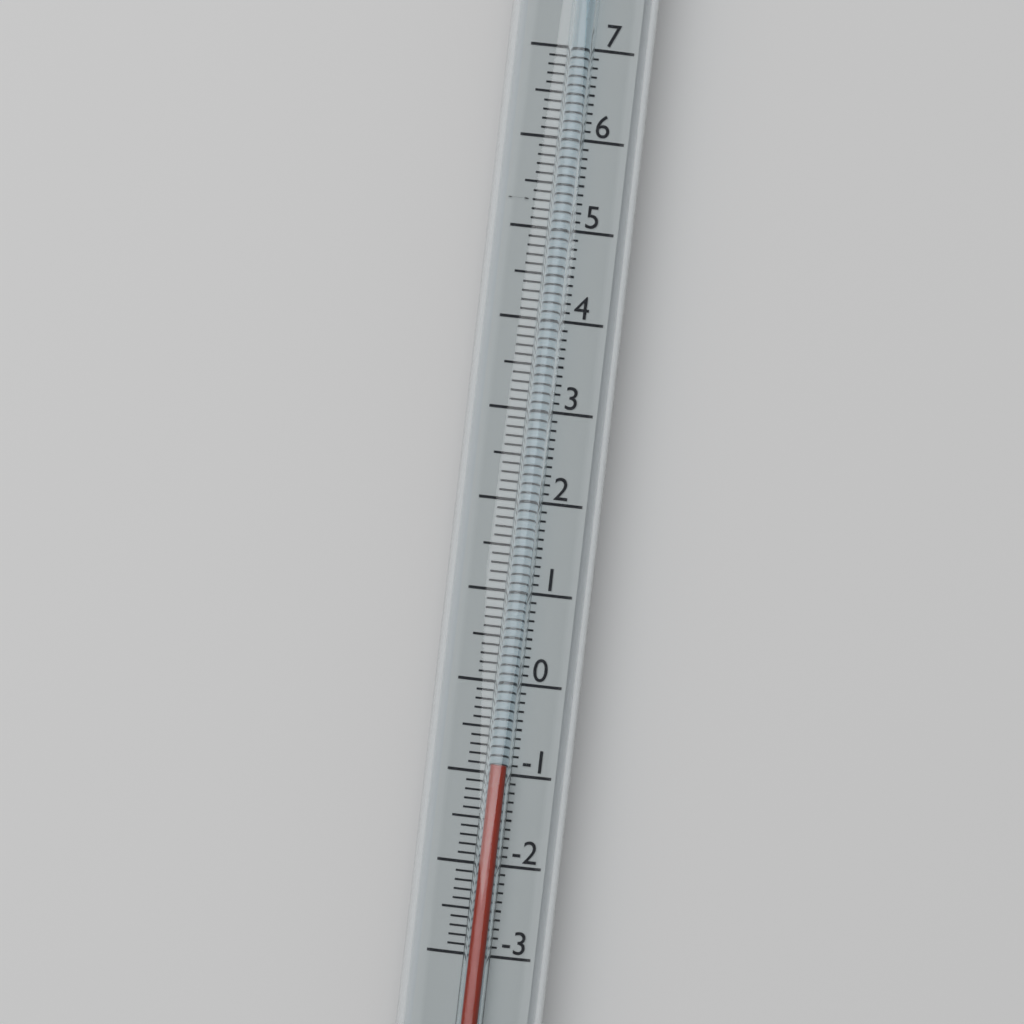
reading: -0.9 (no unit)
